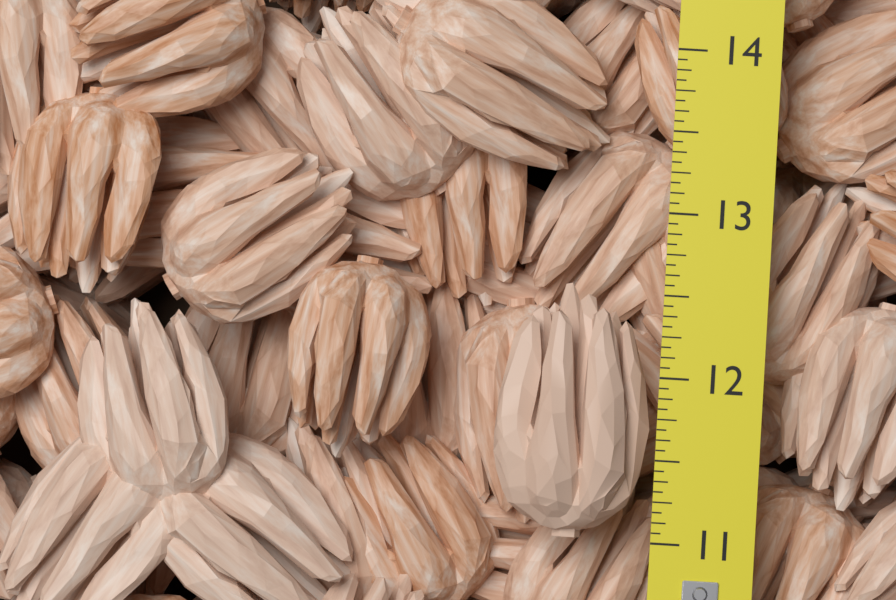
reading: 12.5625 (no unit)
